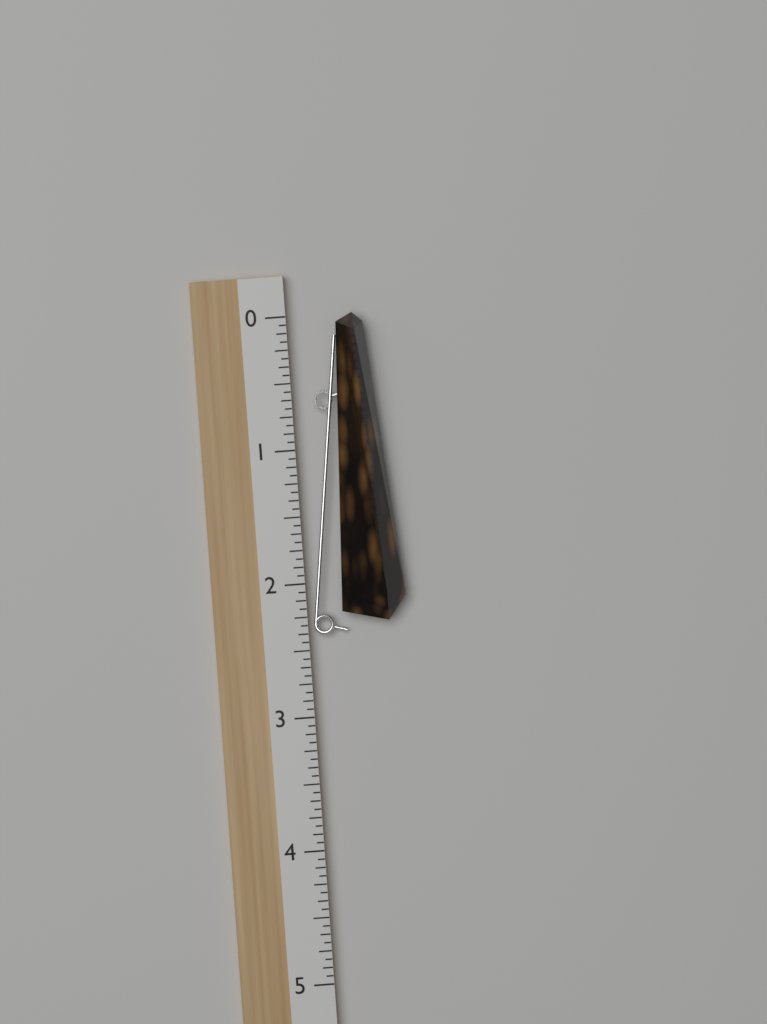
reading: 2.3125 (no unit)
